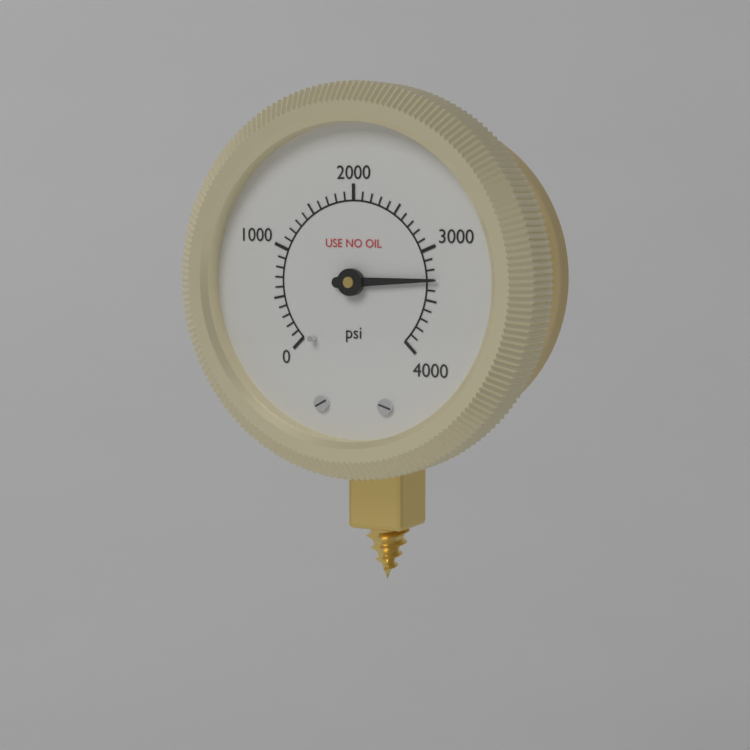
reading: 3300 psi
